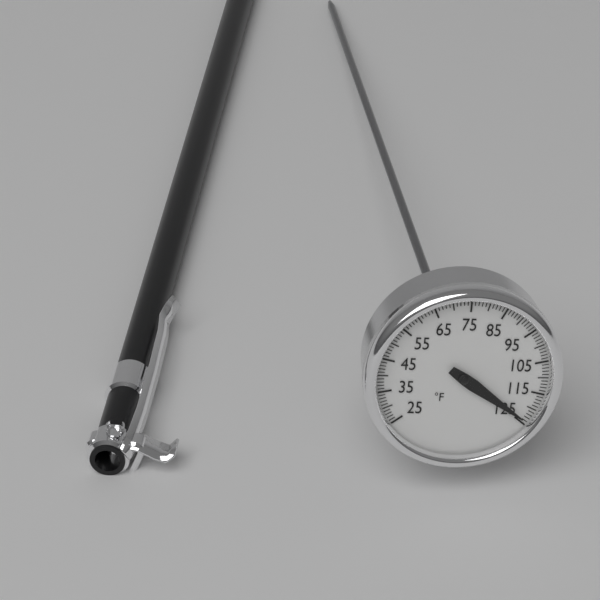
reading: 124 °F
